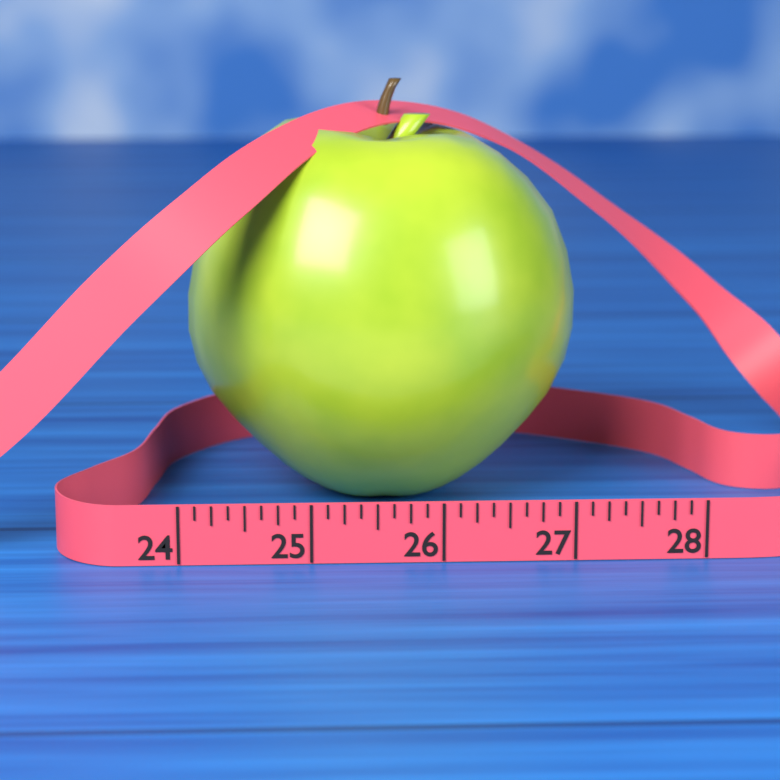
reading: 27.250 (no unit)
